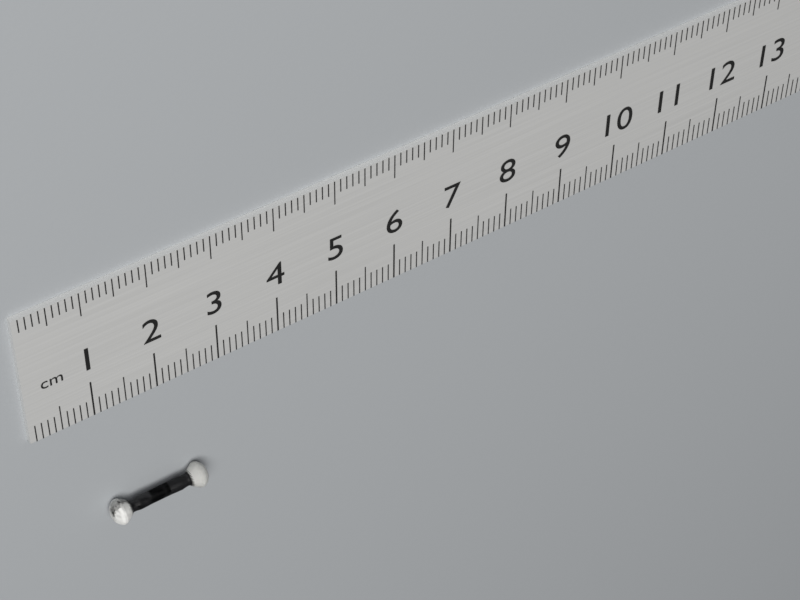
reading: 2.6 cm
